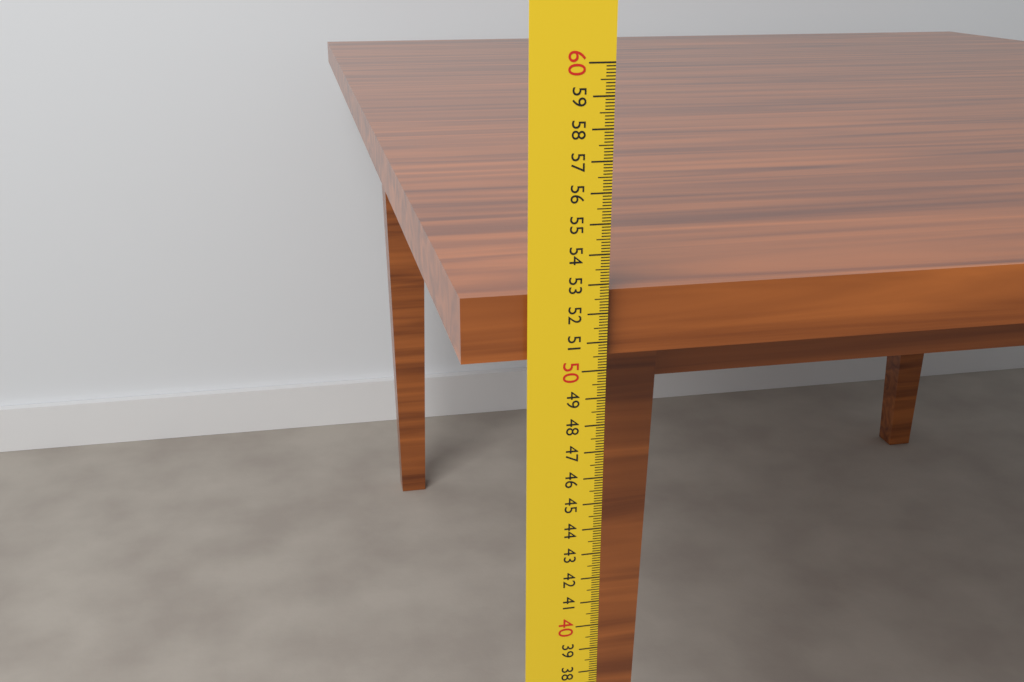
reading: 52.7 cm
